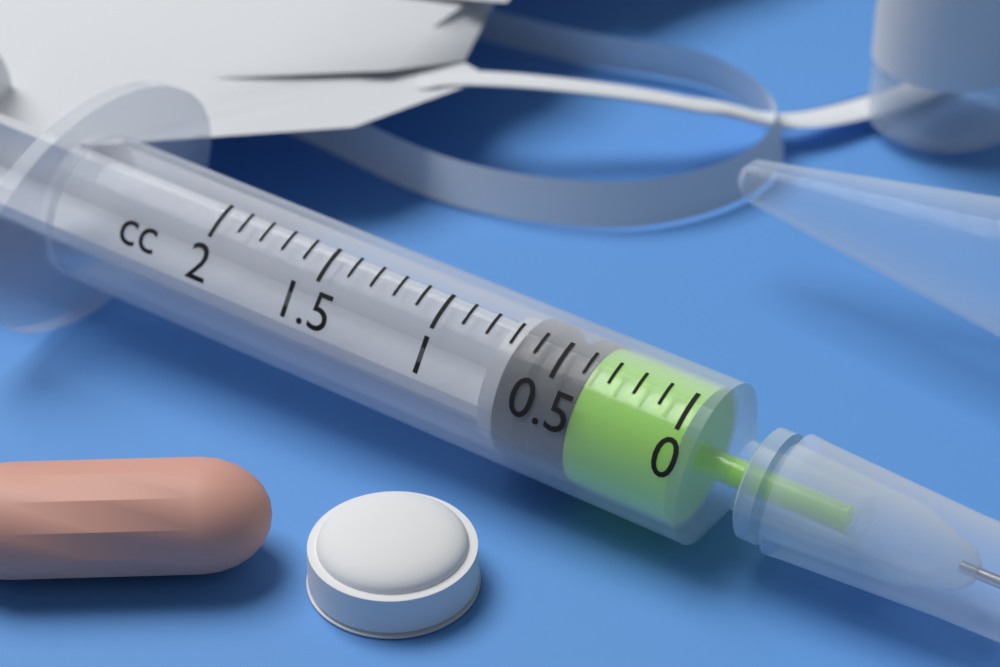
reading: 0.4 cc
